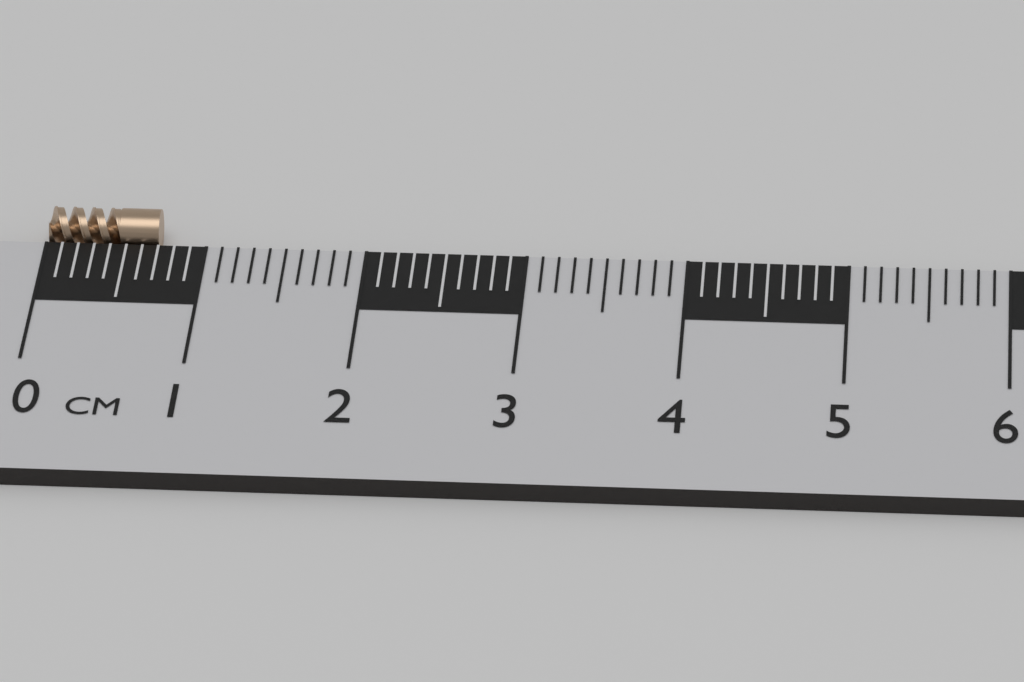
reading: 0.7 cm
